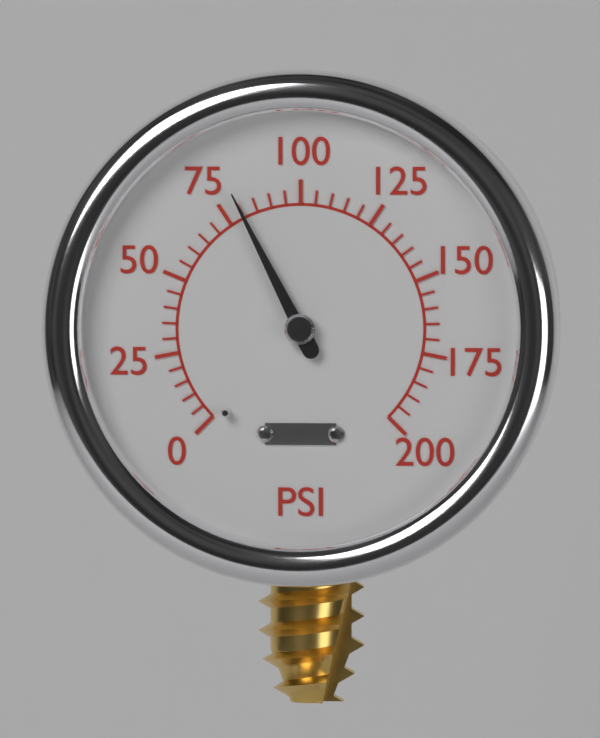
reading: 80 psi
